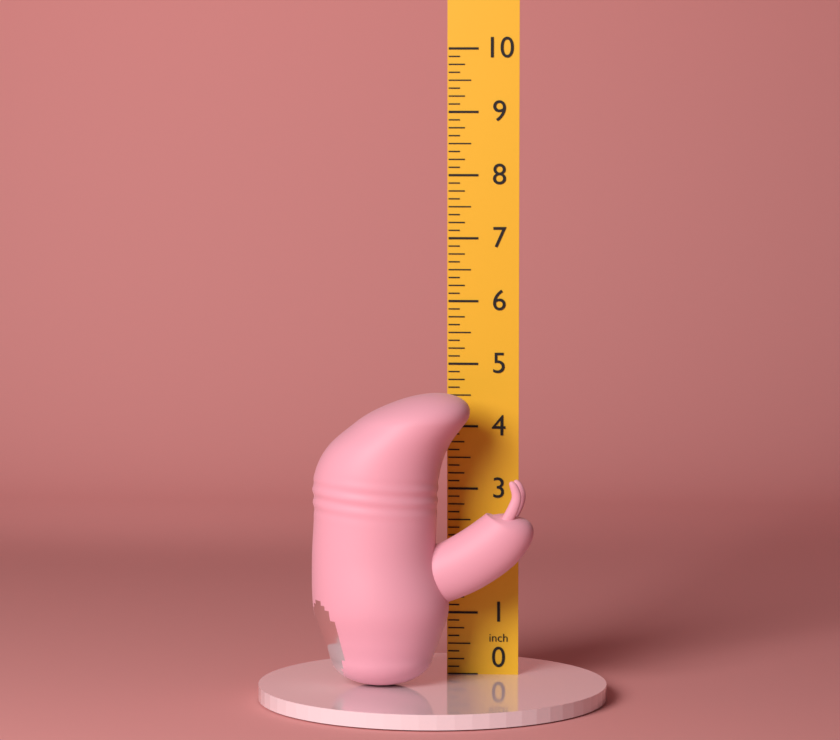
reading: 4.625 in
